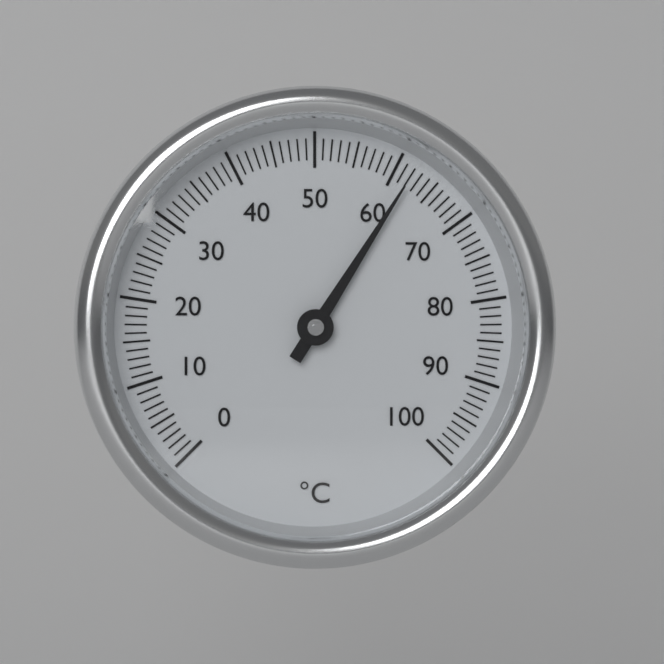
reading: 62 °C
